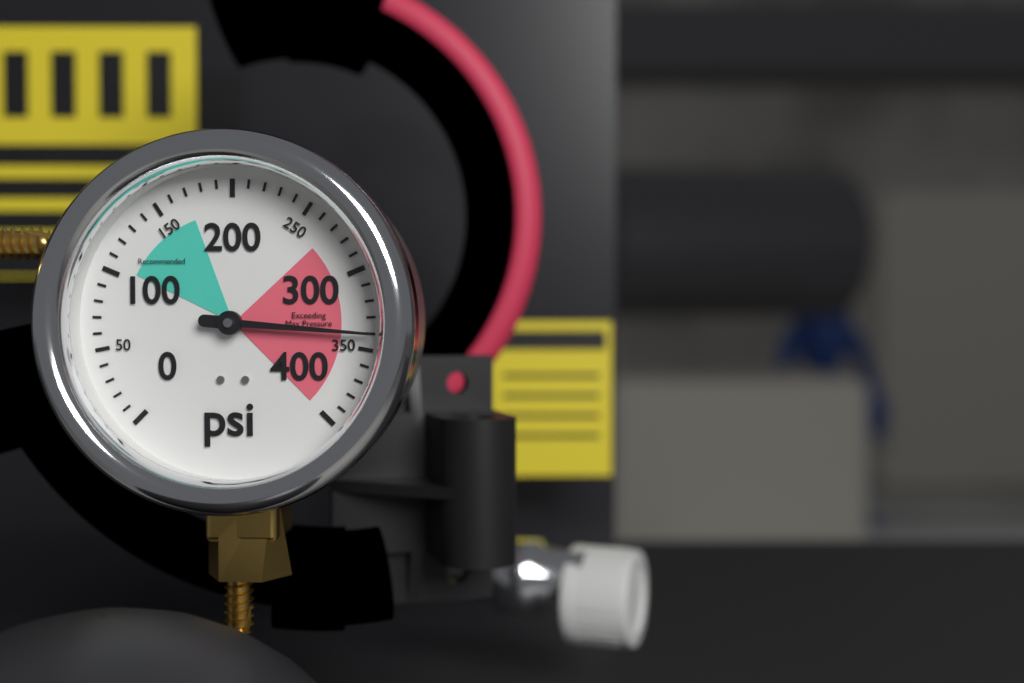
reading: 340 psi
